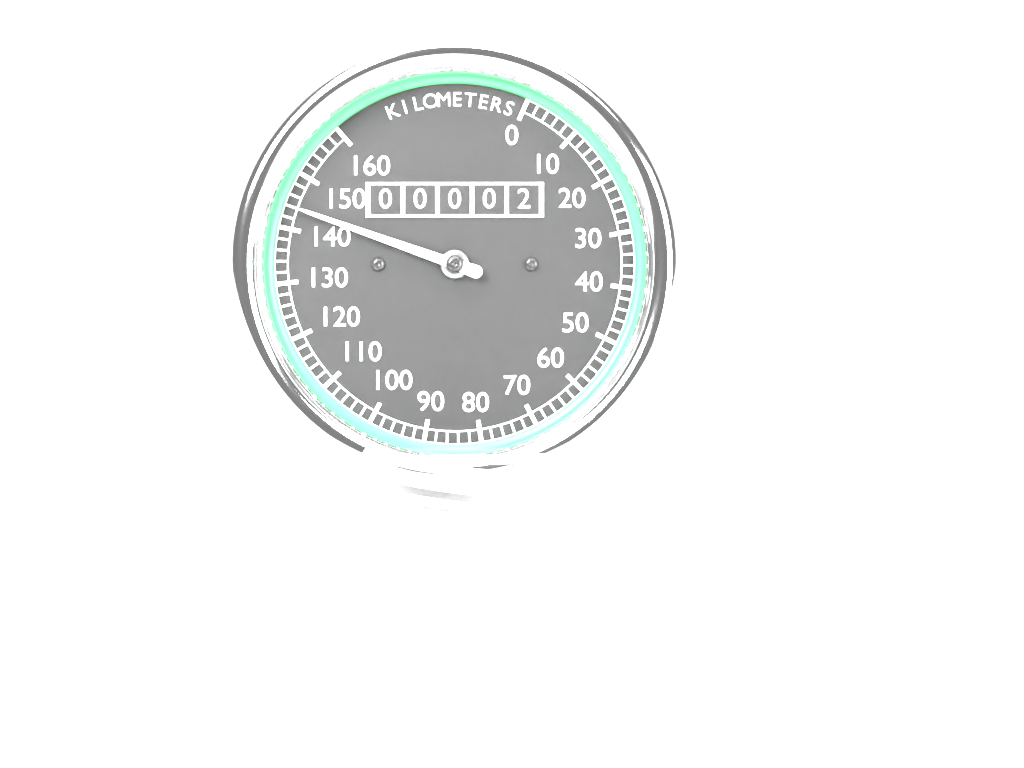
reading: 144 km/h
